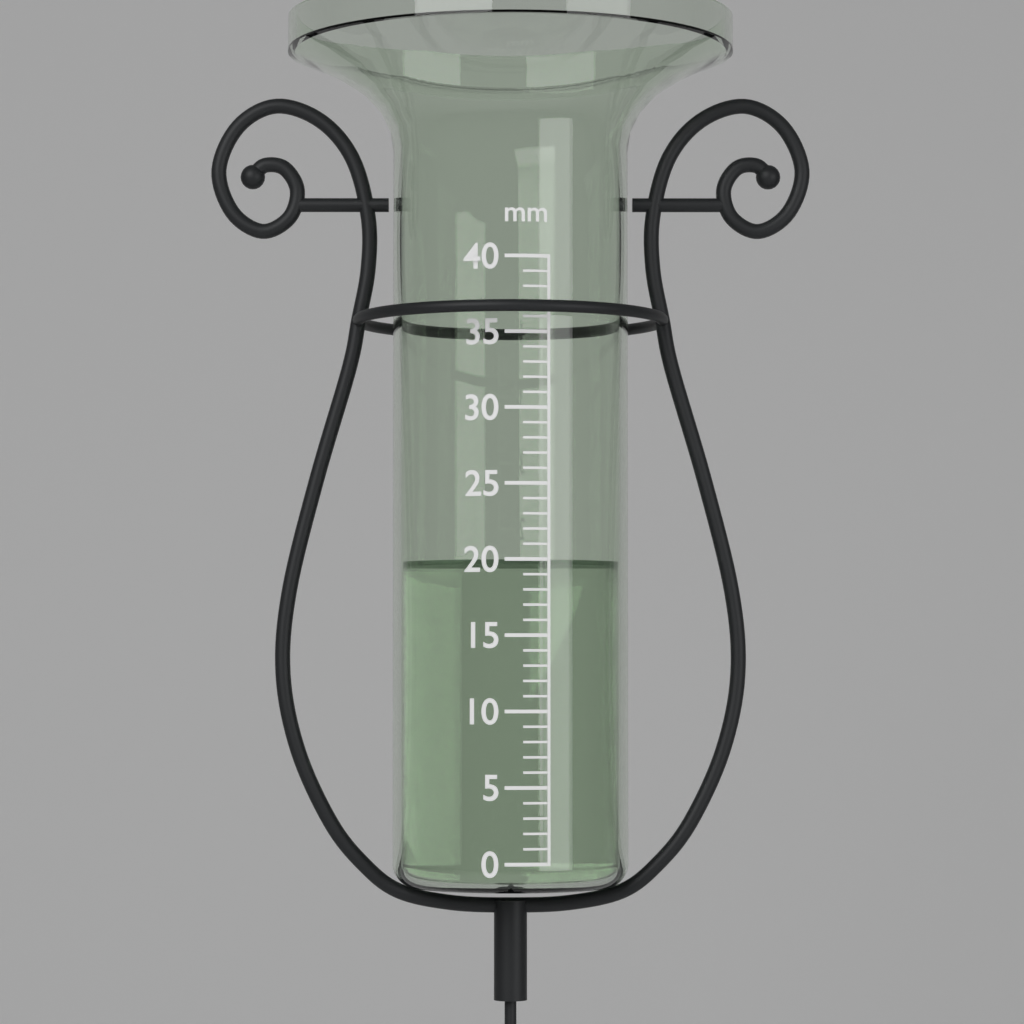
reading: 20 mm
